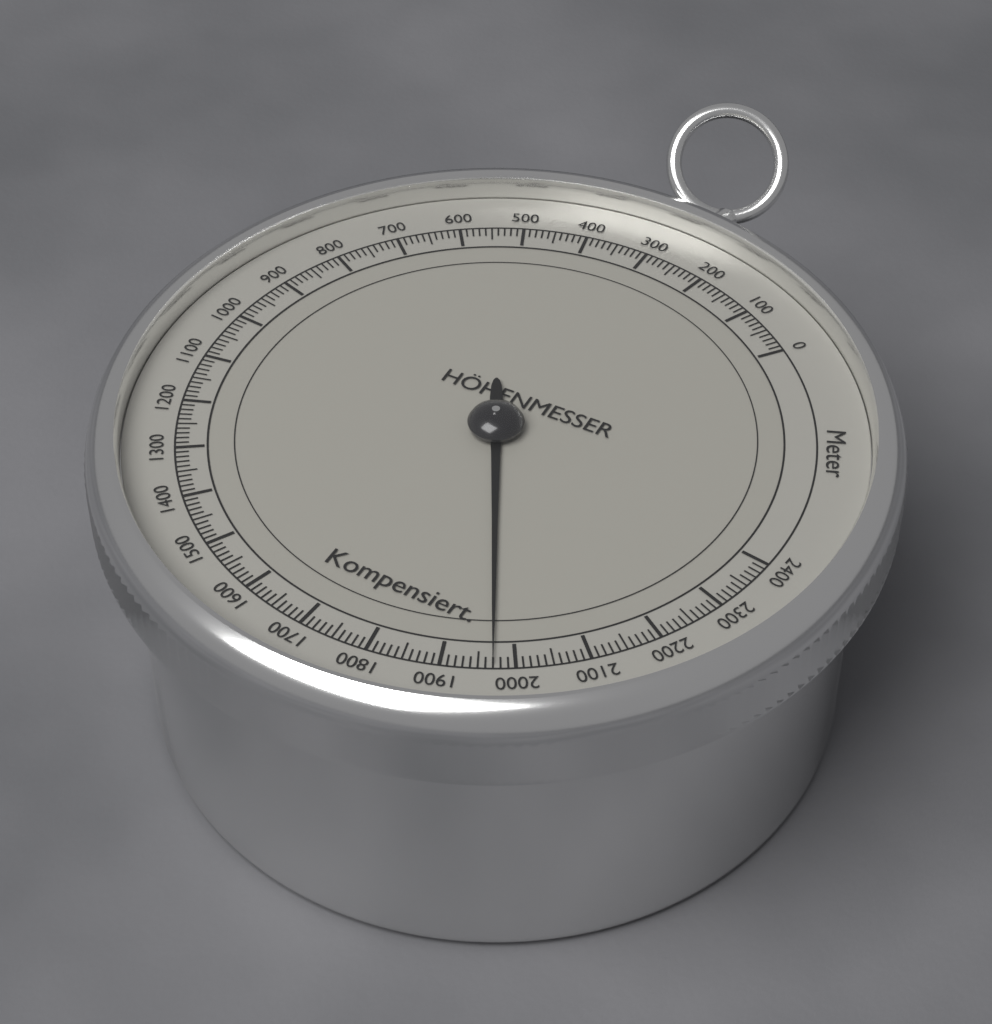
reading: 1970 m
